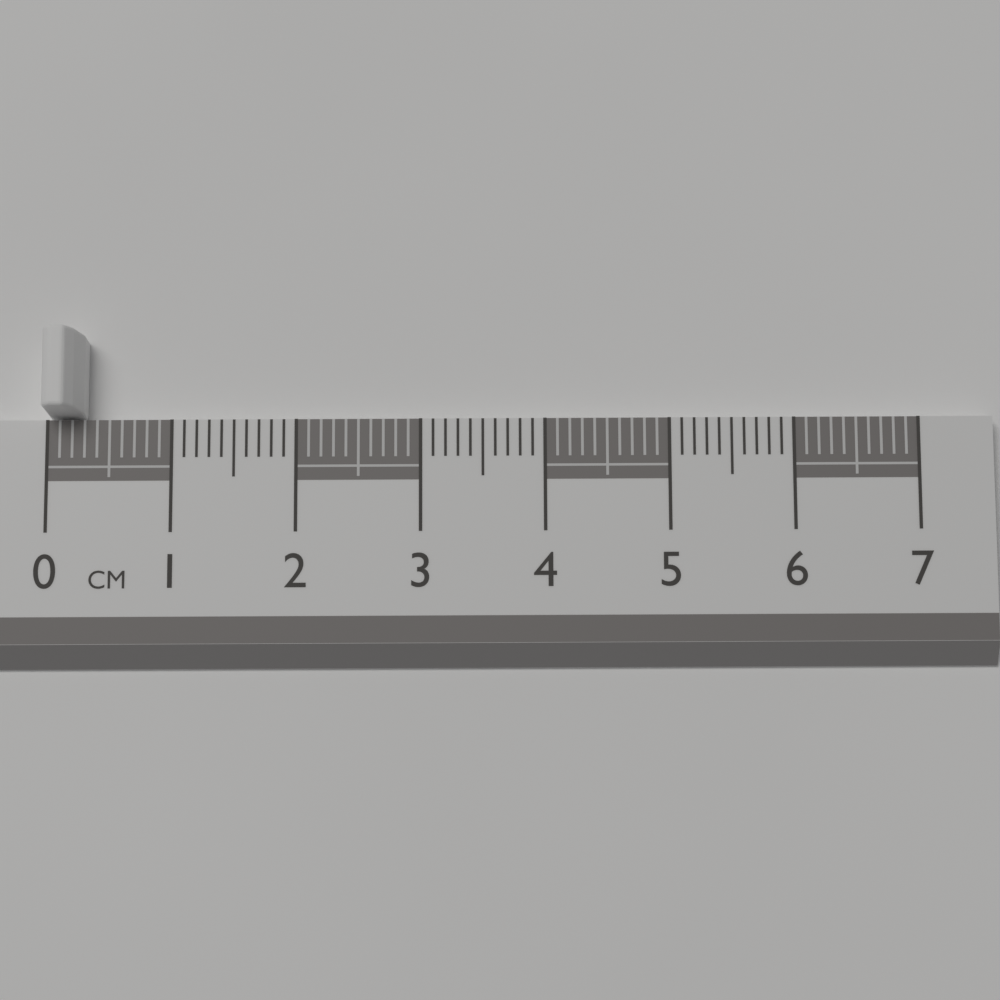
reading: 0.3 cm
